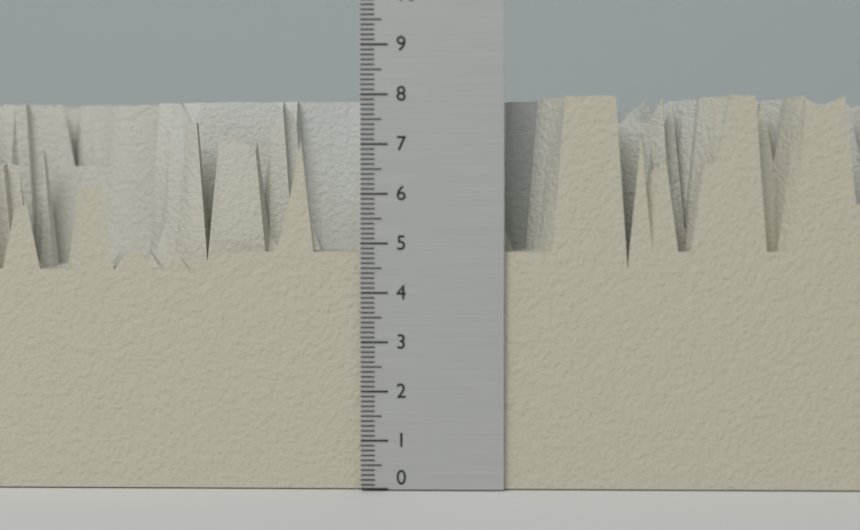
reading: 8.0 (no unit)
